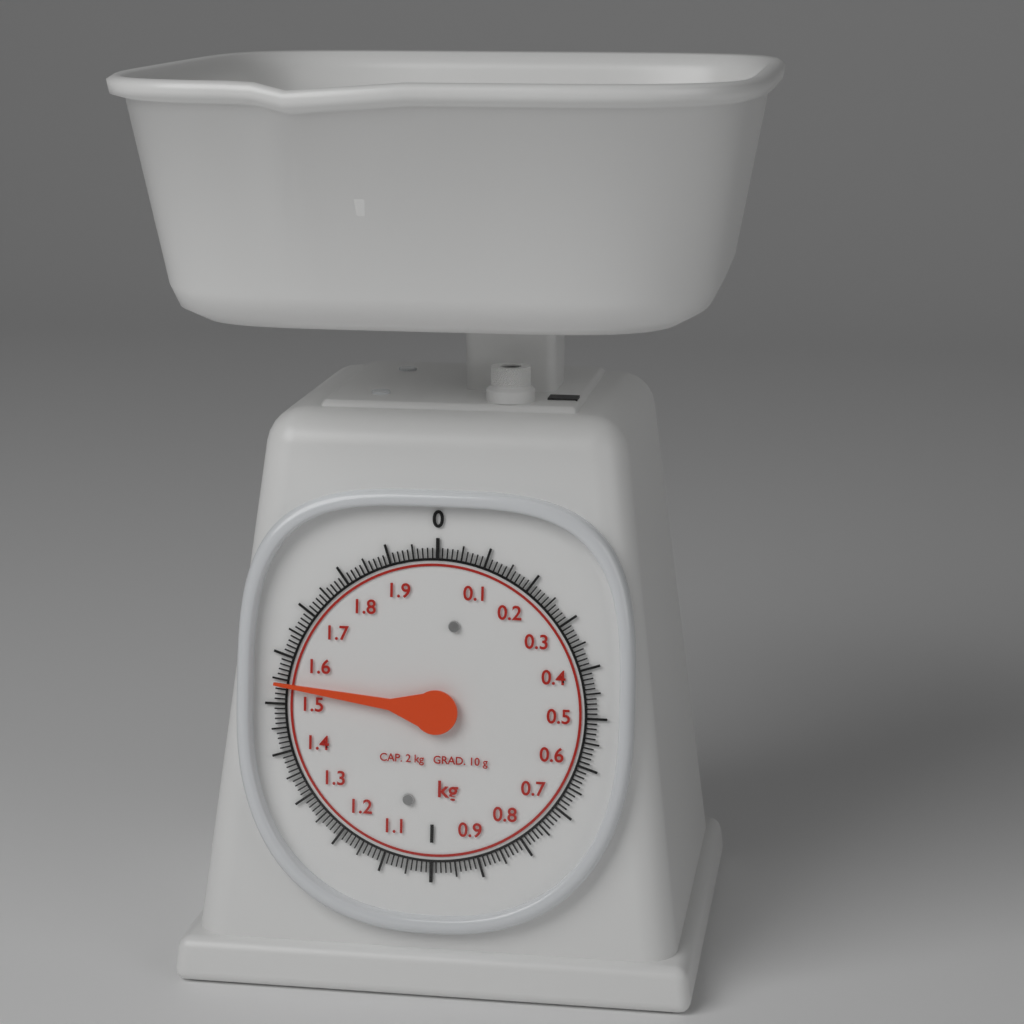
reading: 1.54 kg
